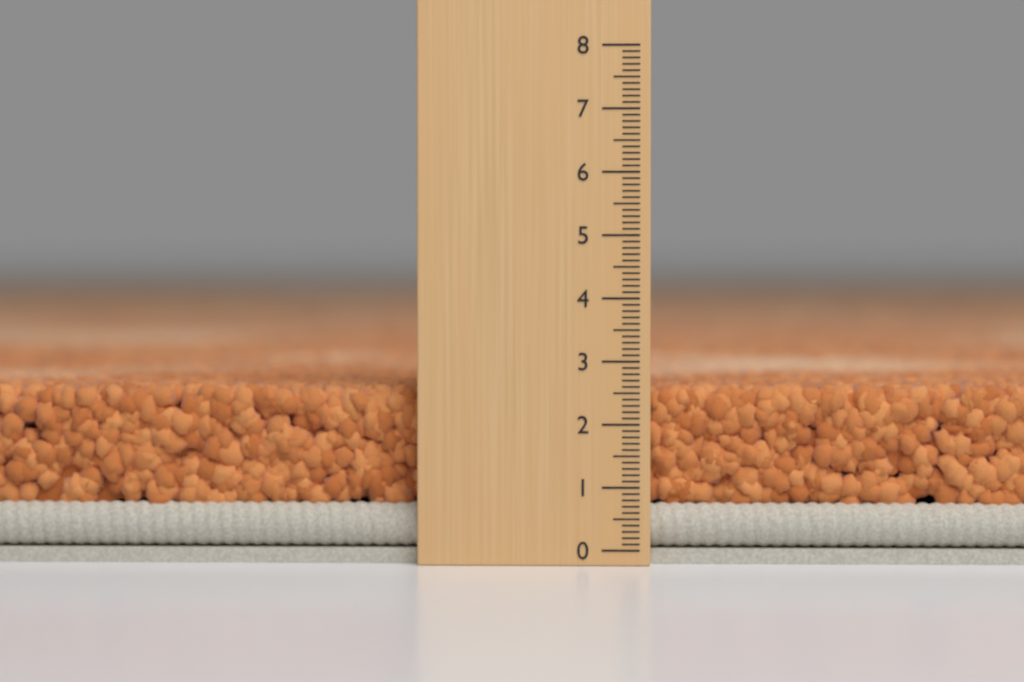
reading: 2.6 (no unit)
